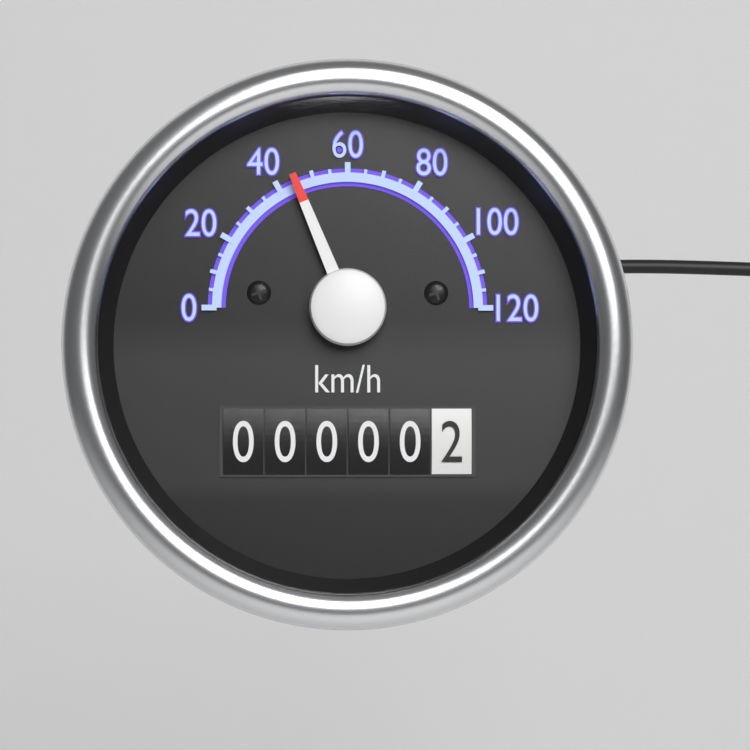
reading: 45 km/h
